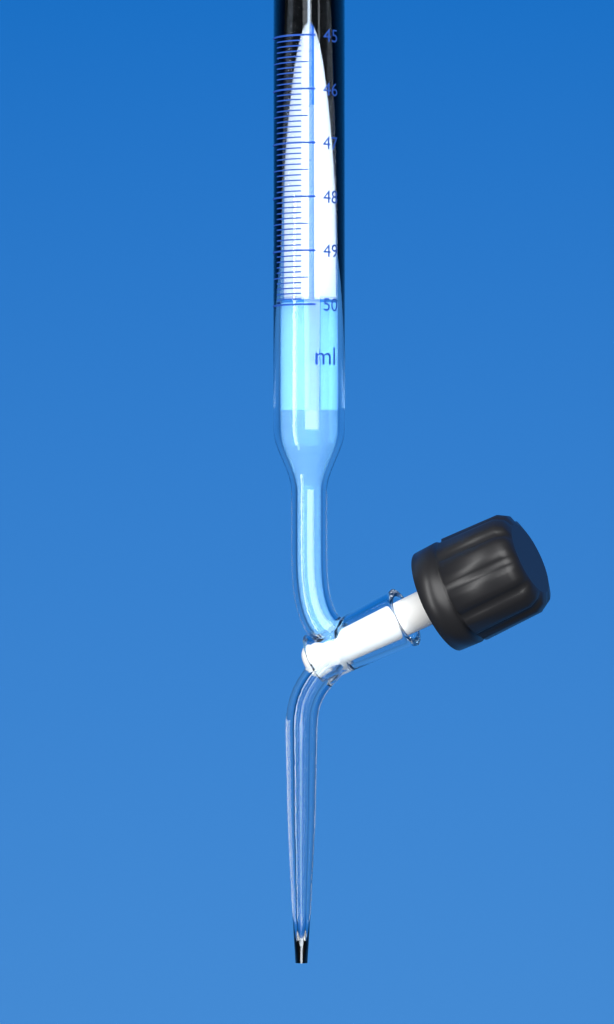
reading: 49.9 ml
